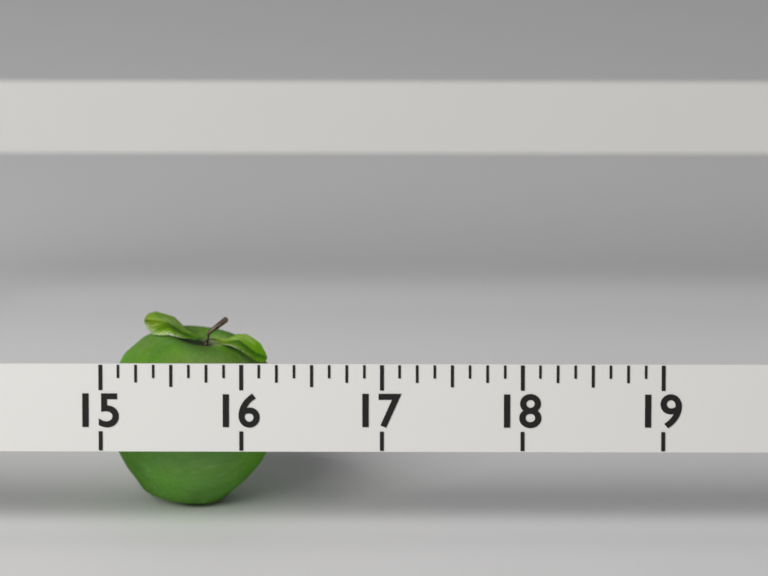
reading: 16.250 (no unit)
